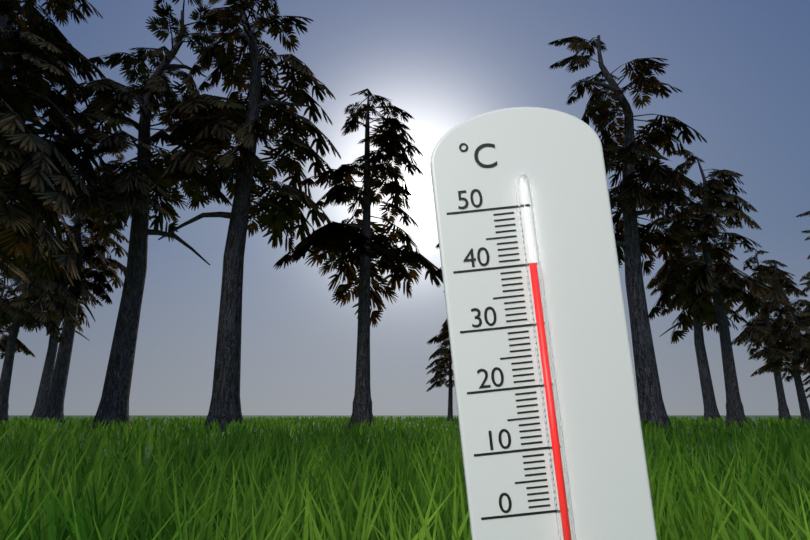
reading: 40 °C
